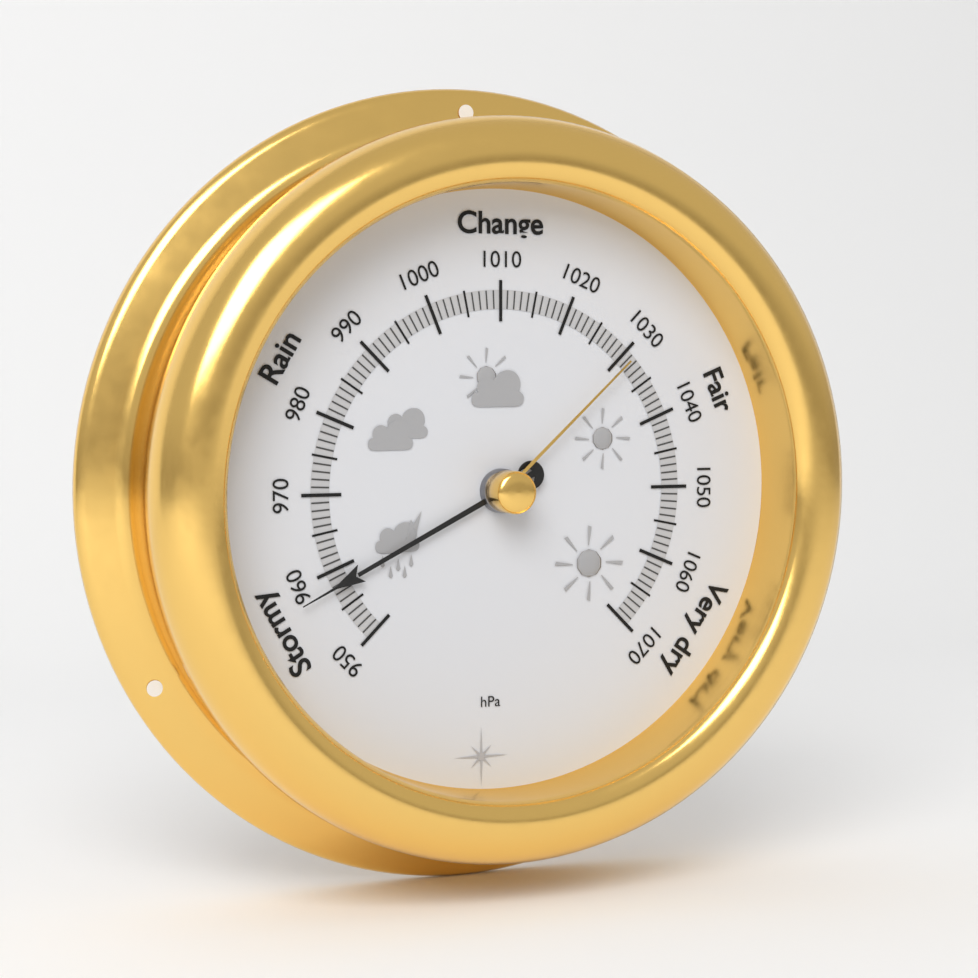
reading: 958 hPa
